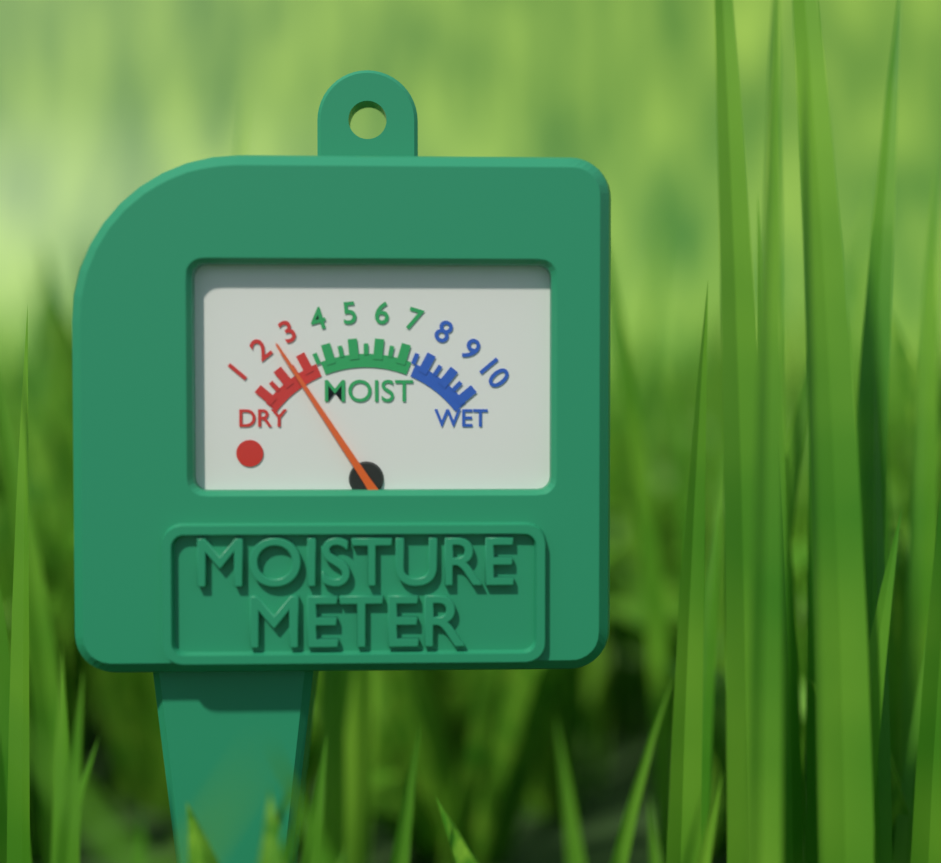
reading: 2.5 (no unit)
